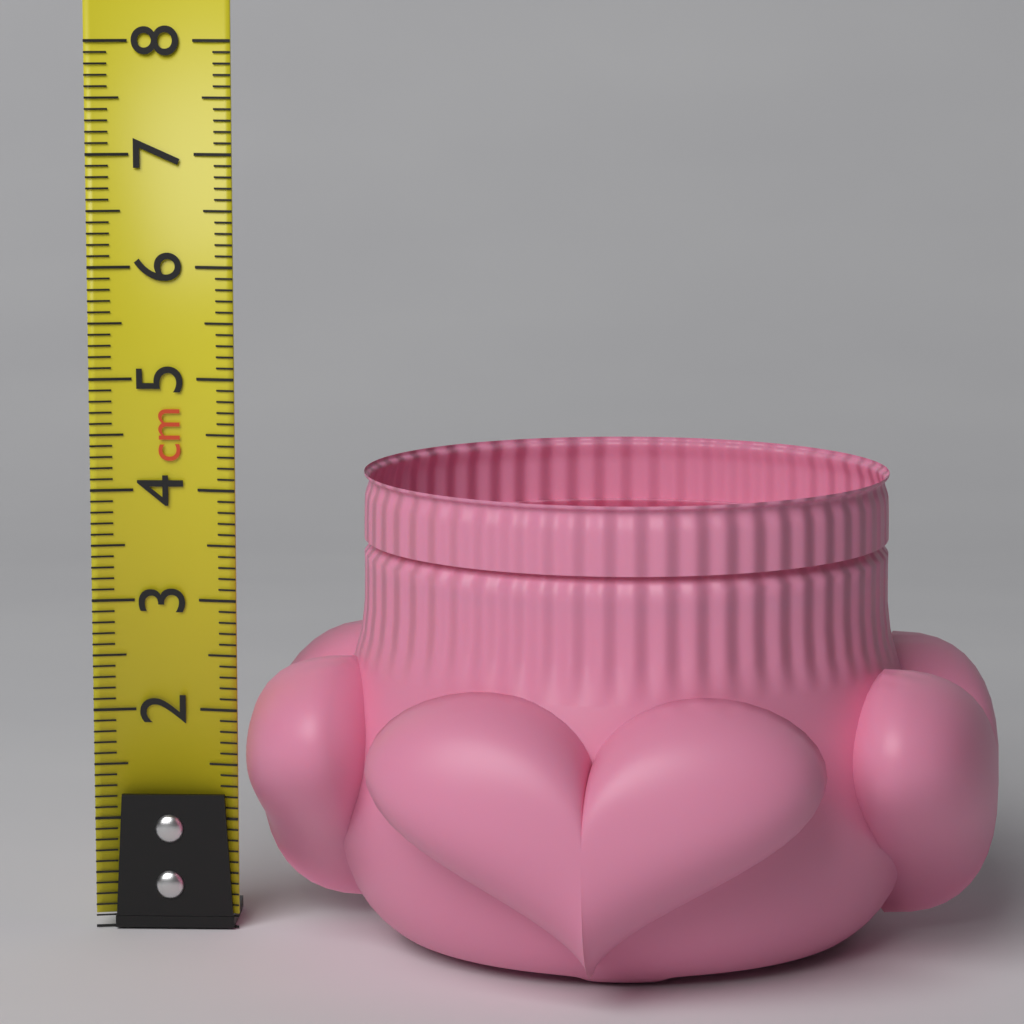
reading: 4.2 cm
